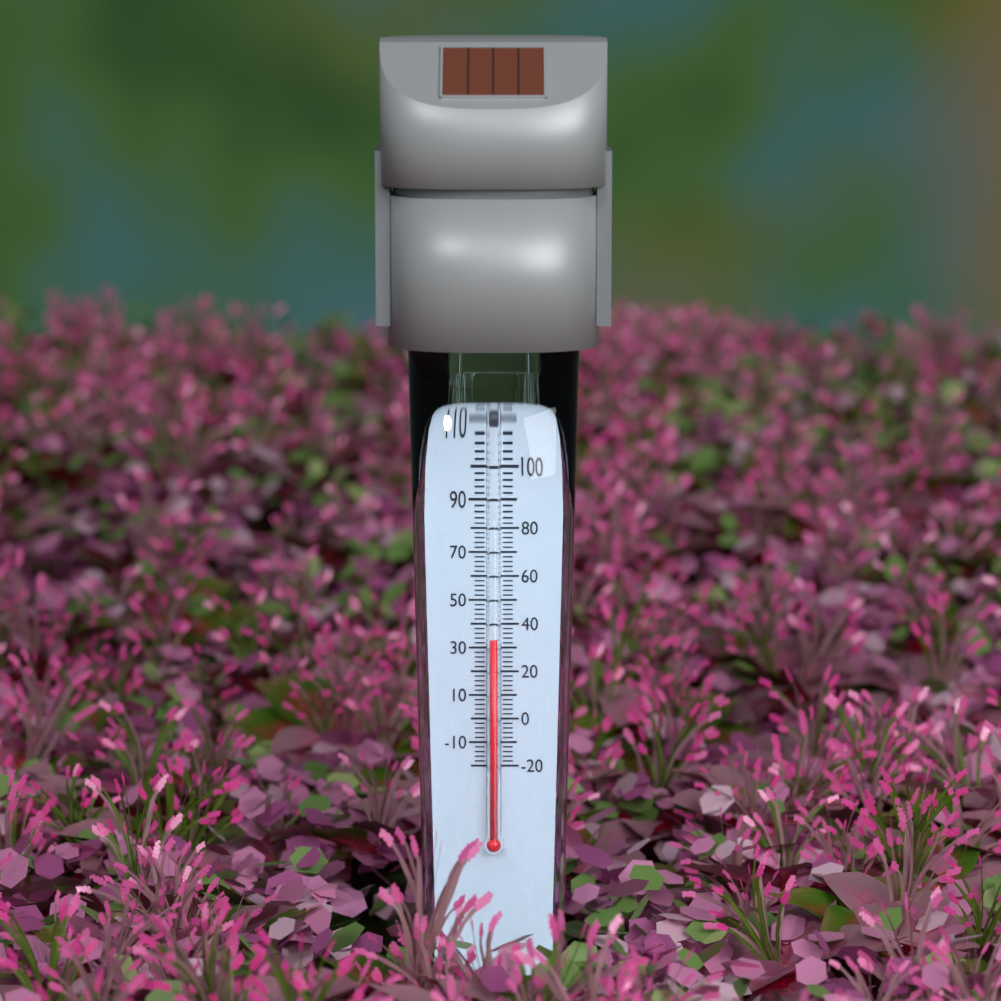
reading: 34 °F
